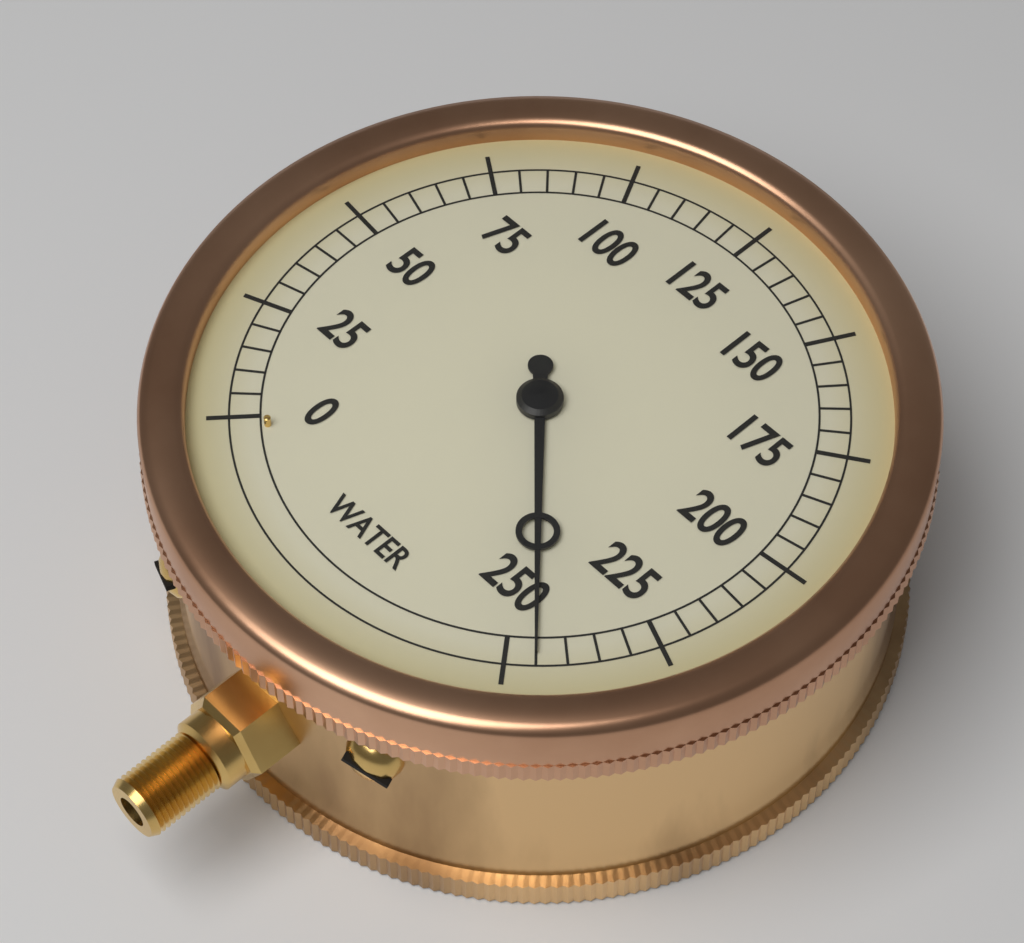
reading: 245 (no unit)
